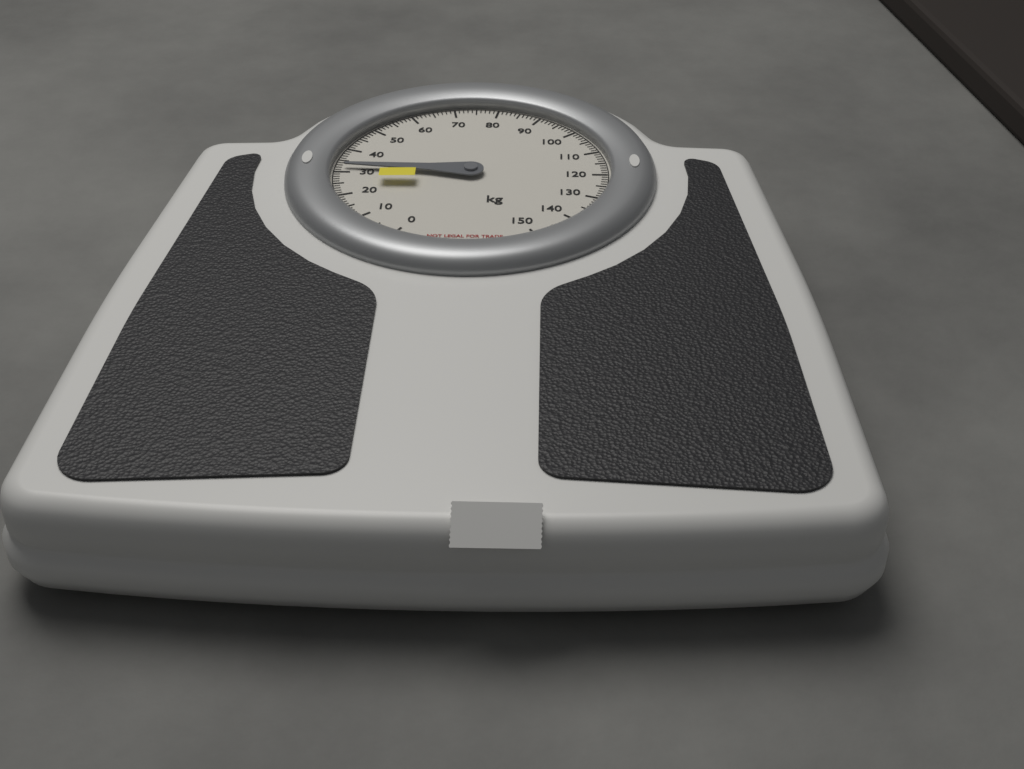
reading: 32 kg
